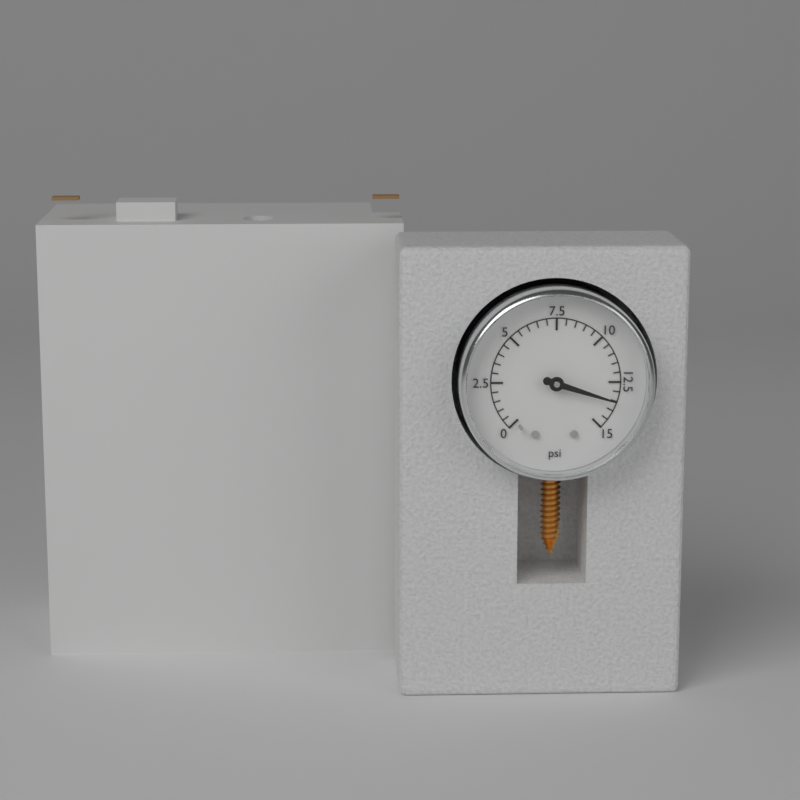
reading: 13.5 psi
